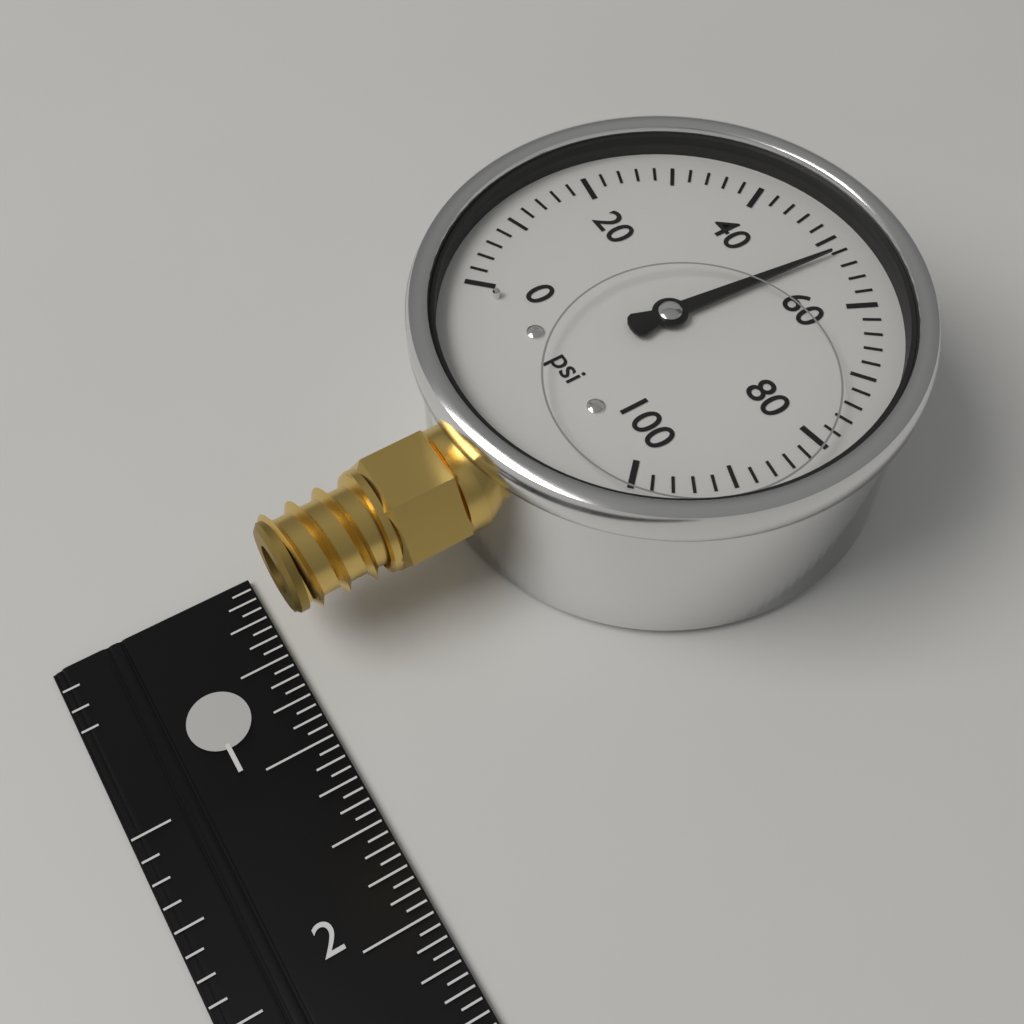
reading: 52 psi
